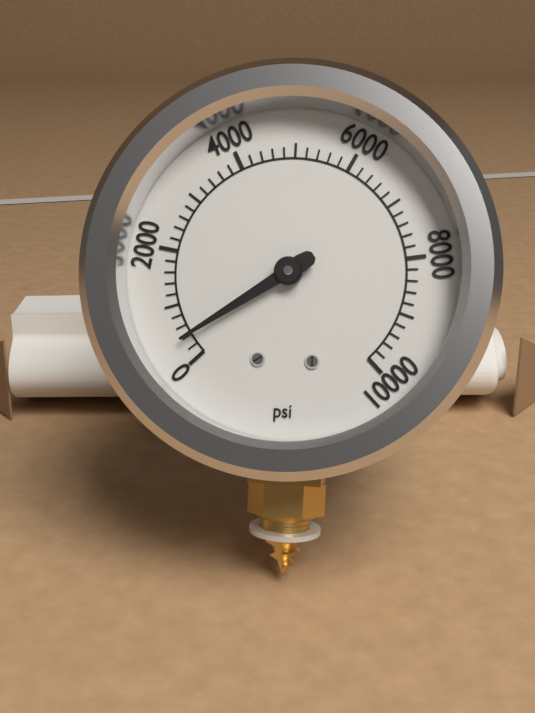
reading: 400 psi
